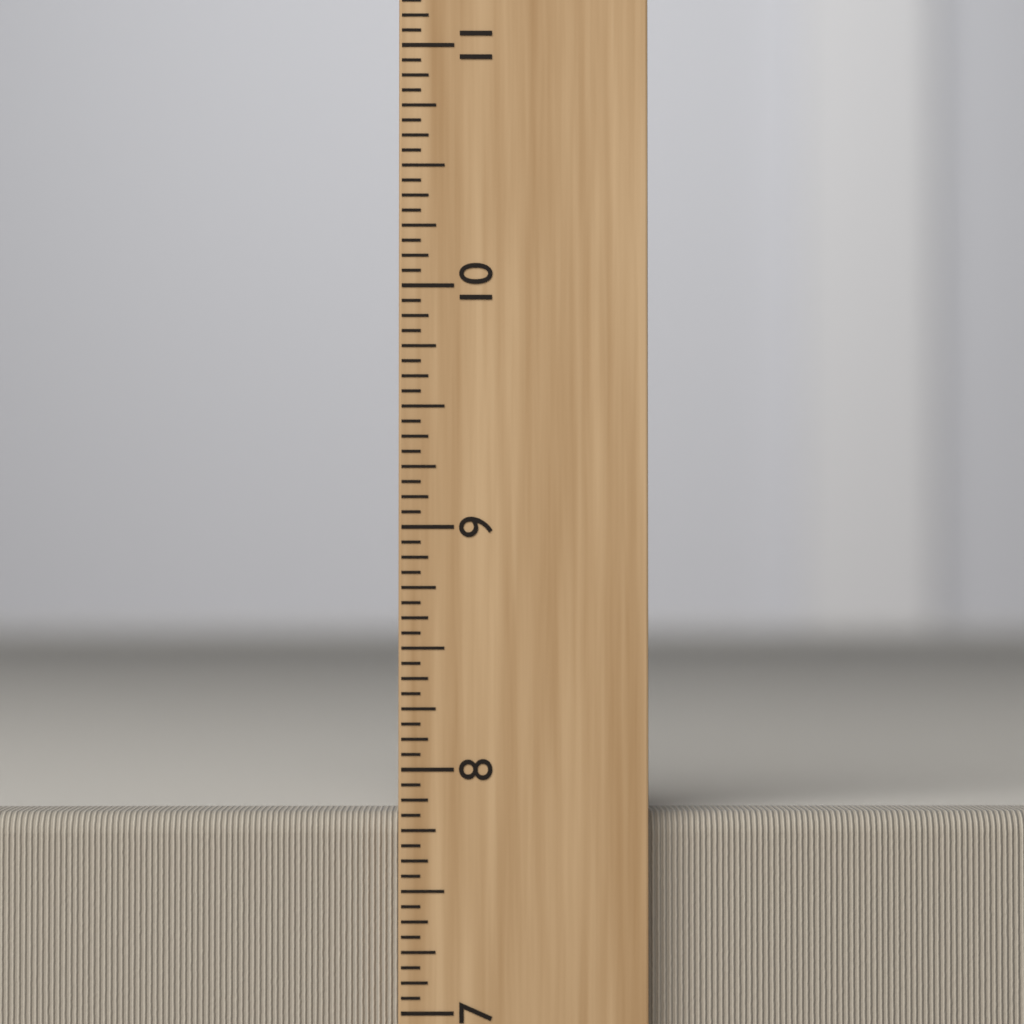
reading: 7.8125 inch
